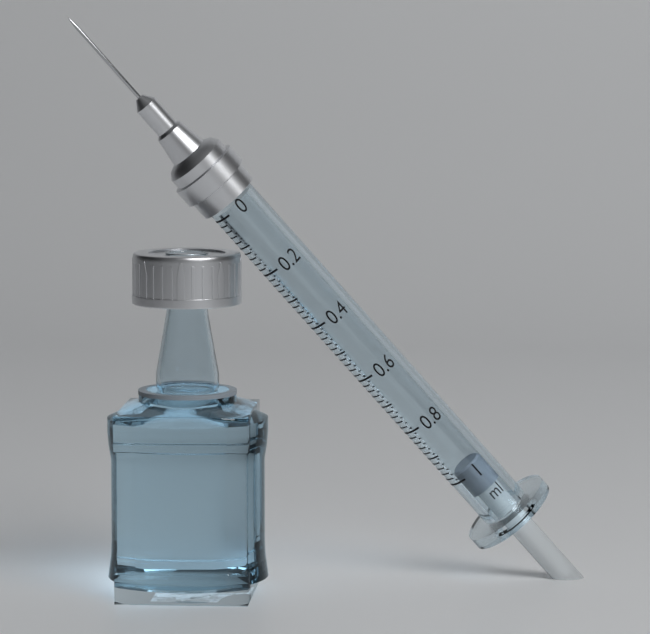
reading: 0.98 ml
